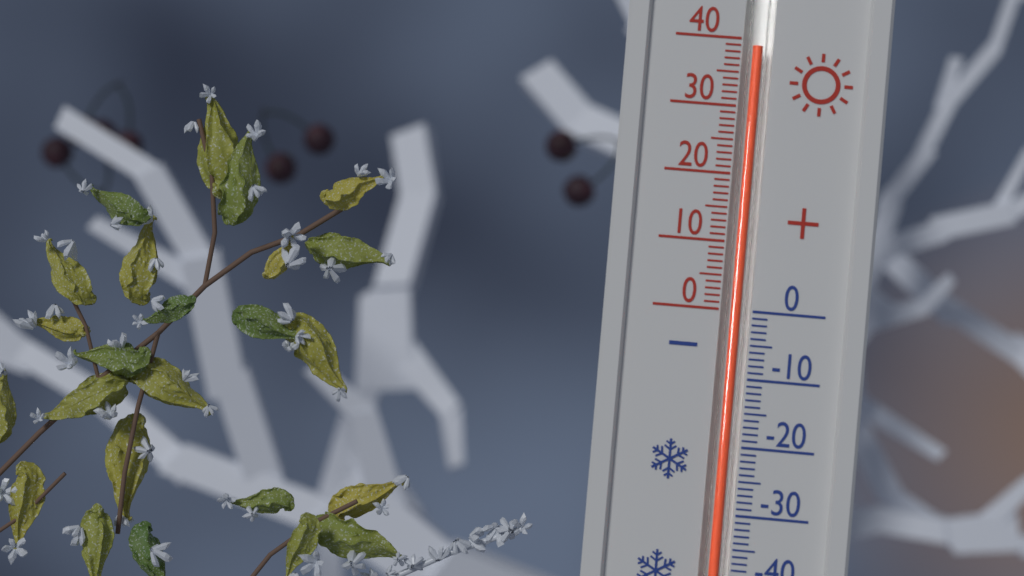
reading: 39 (no unit)
